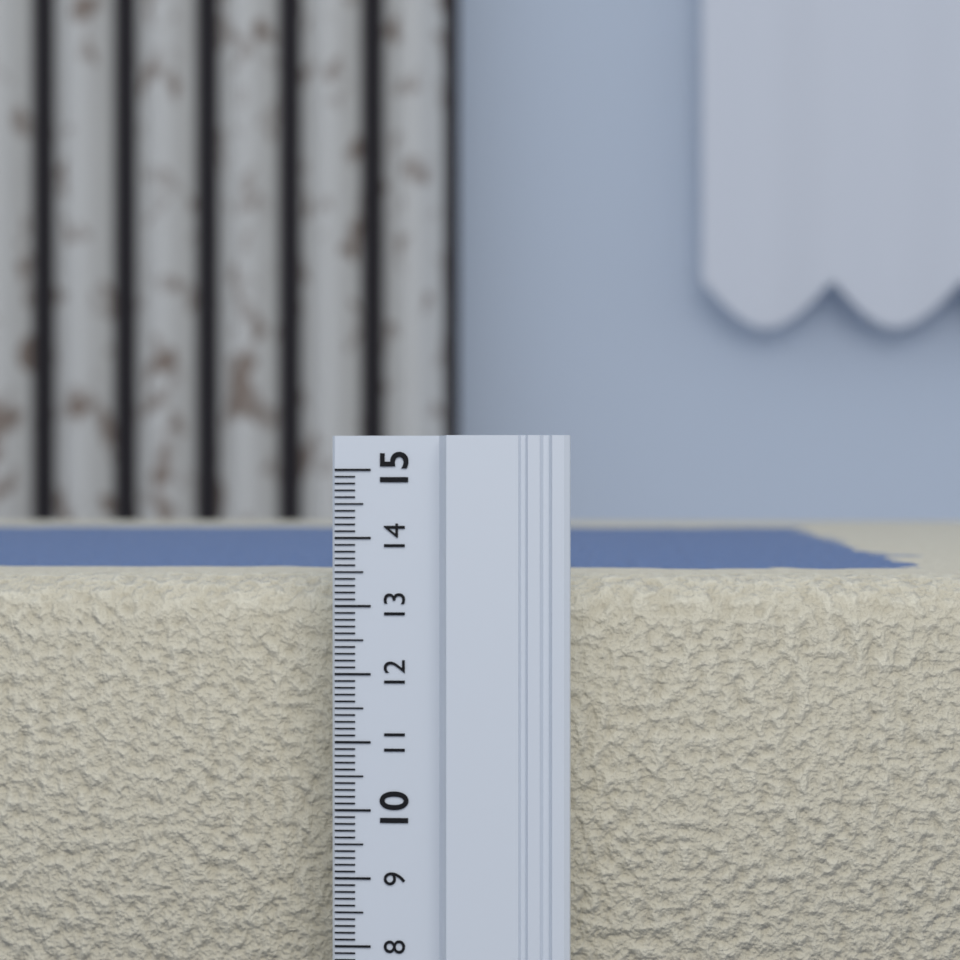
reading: 13.4 (no unit)
